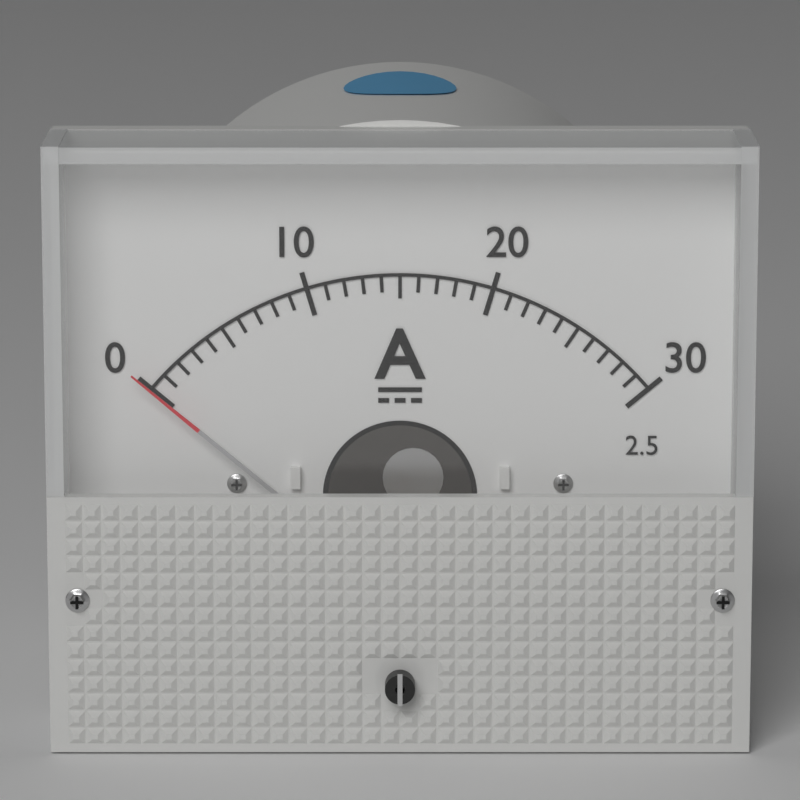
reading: 0 A
